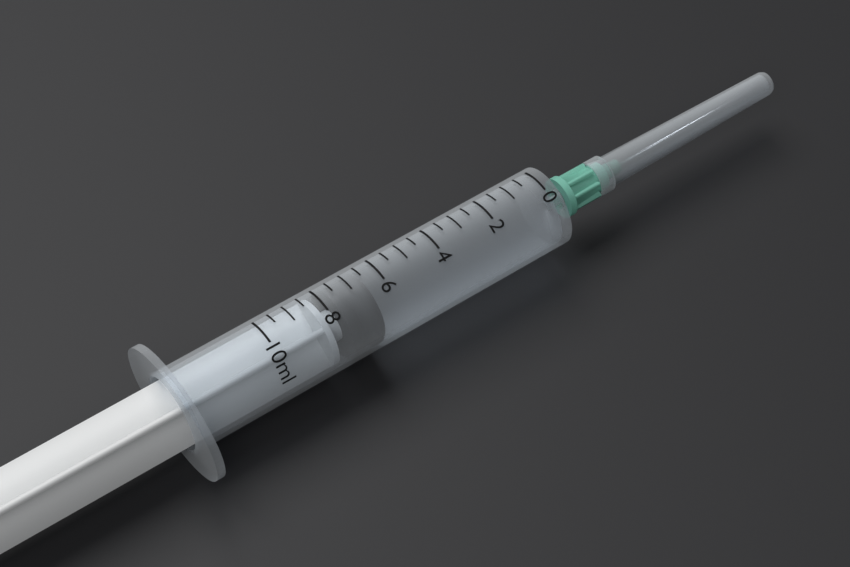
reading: 6.5 ml
